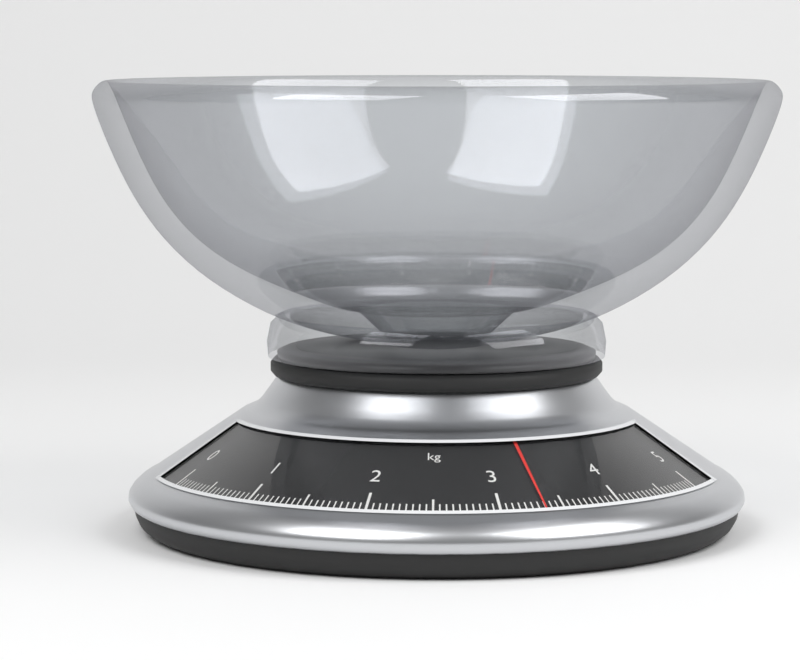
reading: 3.35 kg
